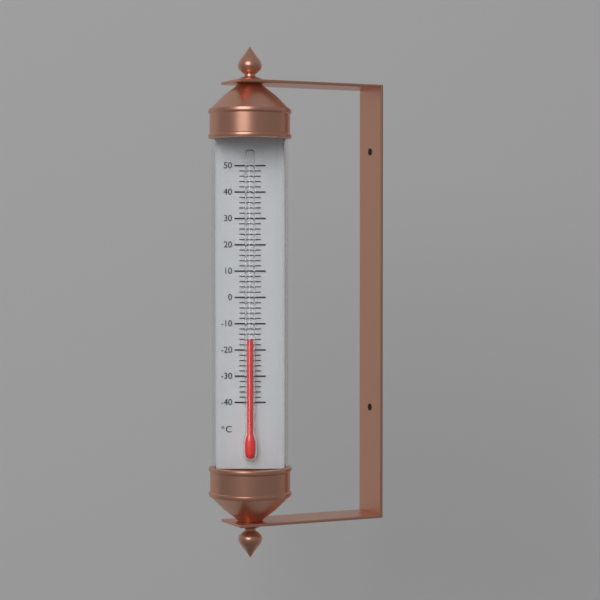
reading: -16 °C
